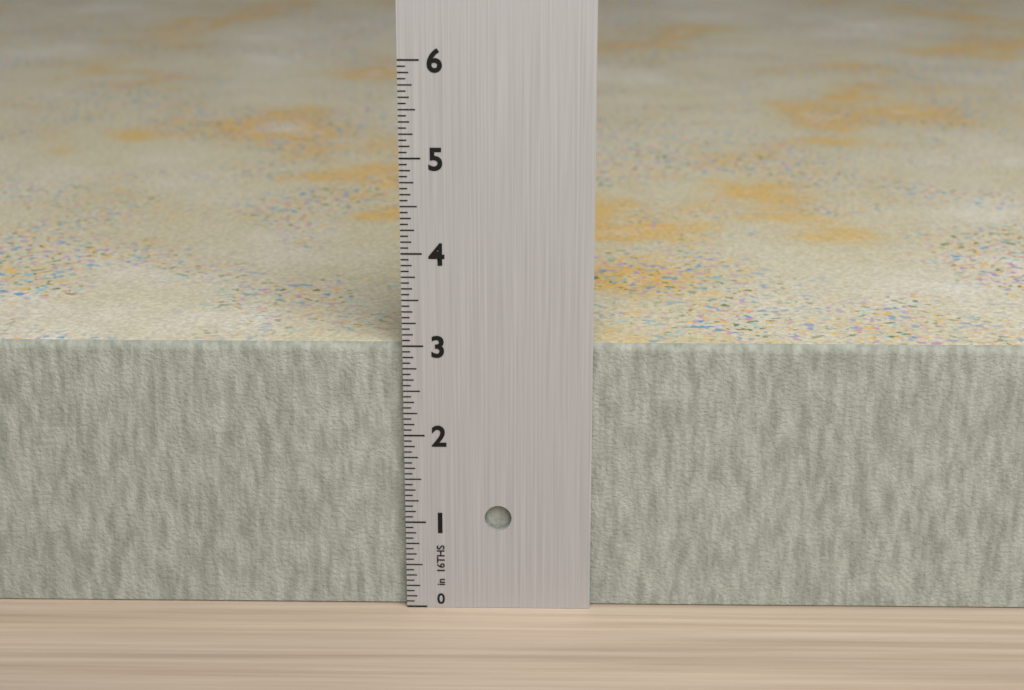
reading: 3.0000 in
